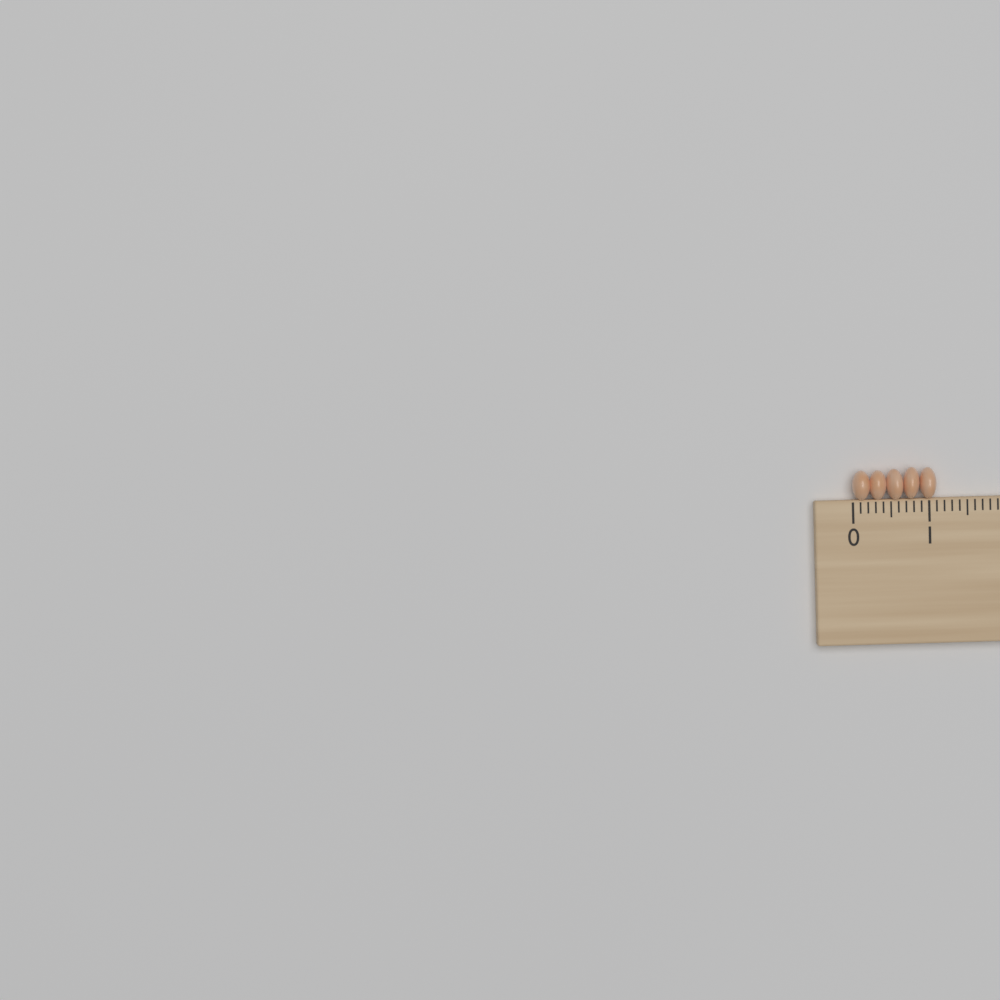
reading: 1.1 cm
